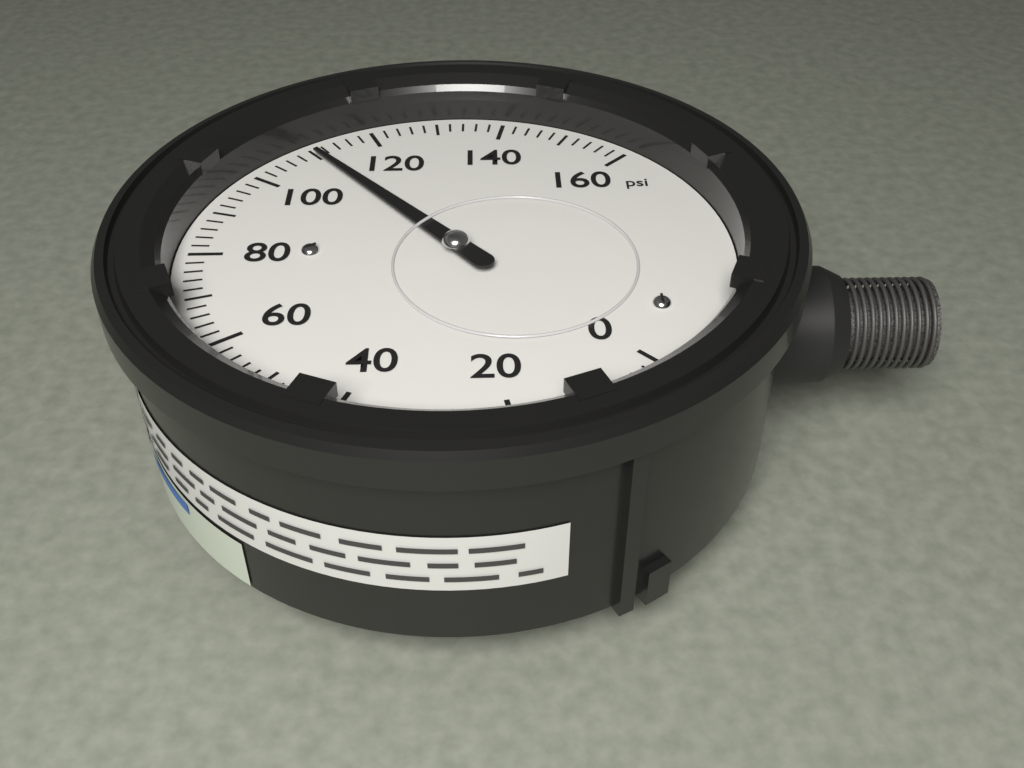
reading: 110 psi
